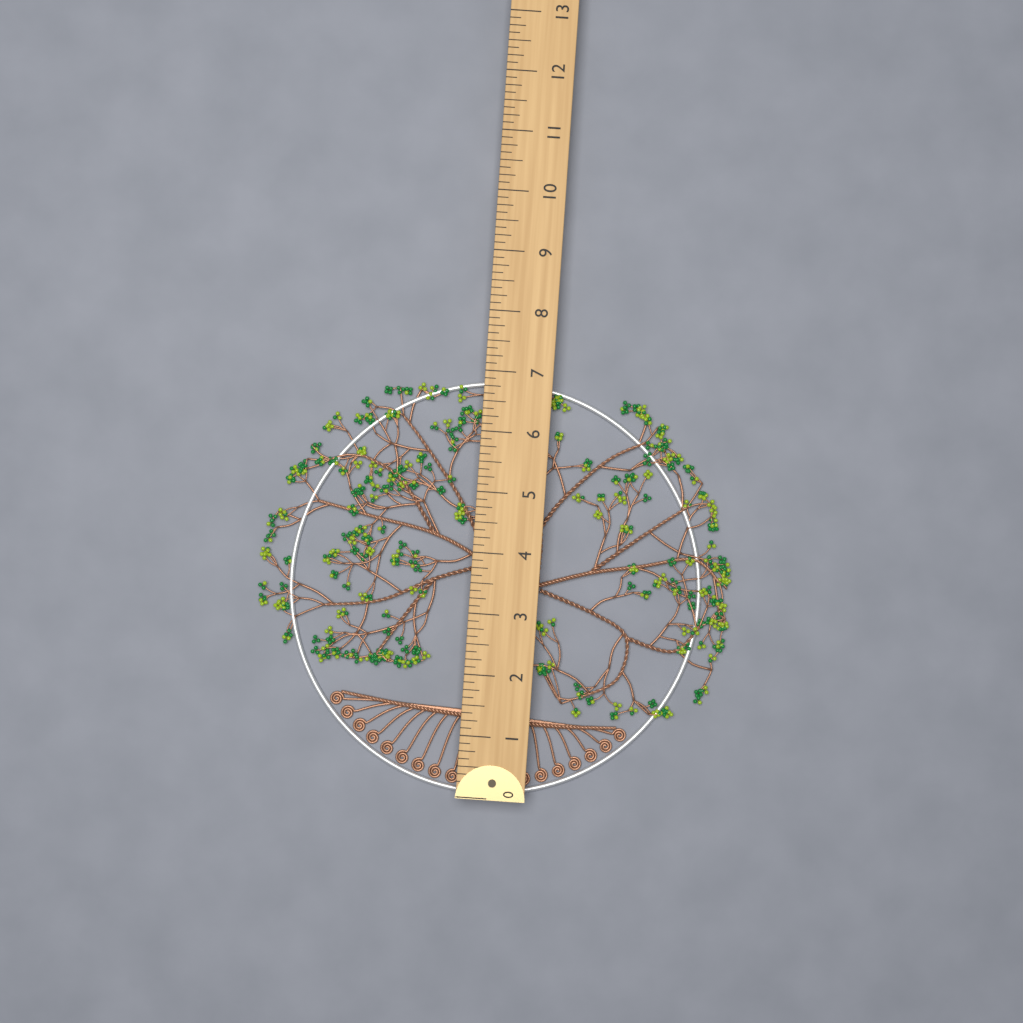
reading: 6.875 (no unit)
